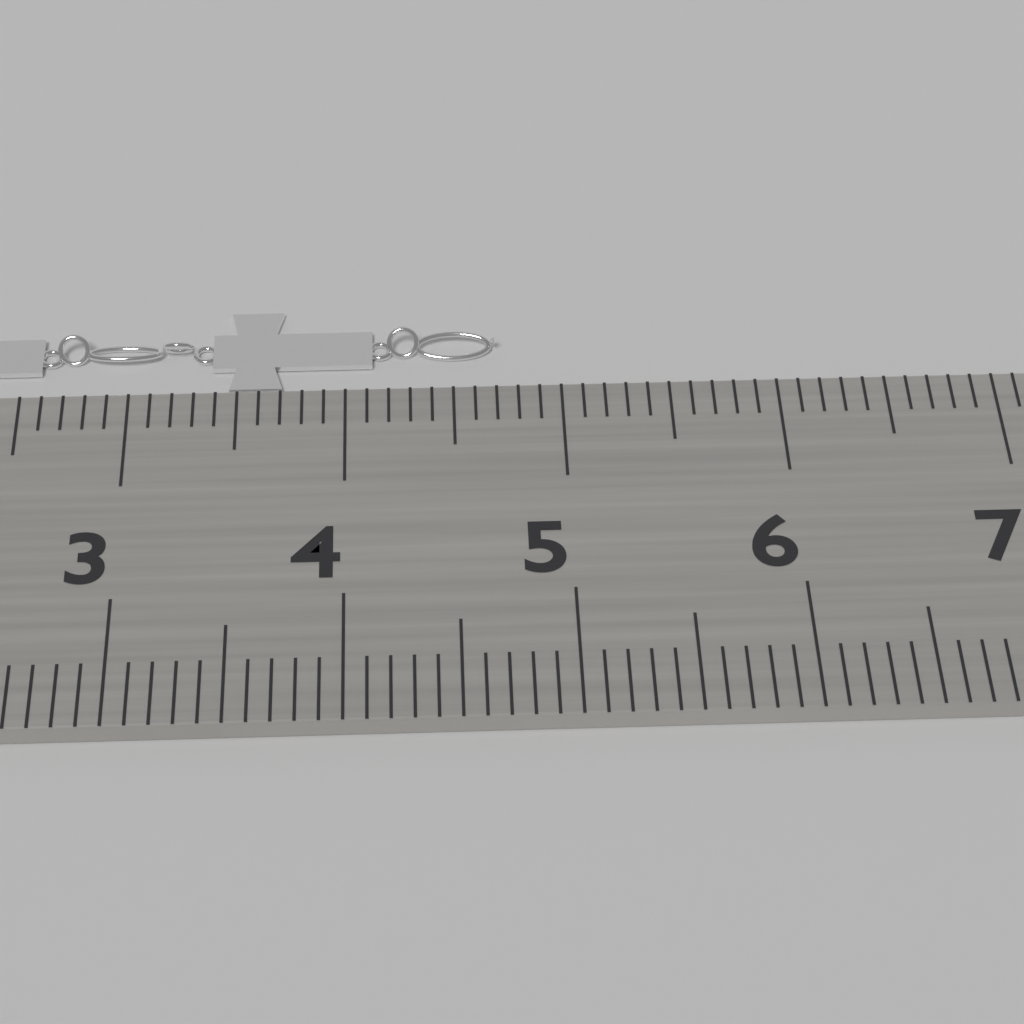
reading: 4.7 cm
